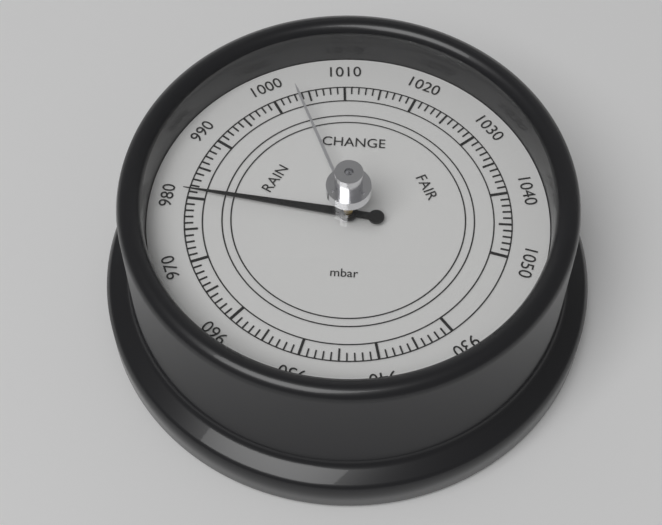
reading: 981 mbar
